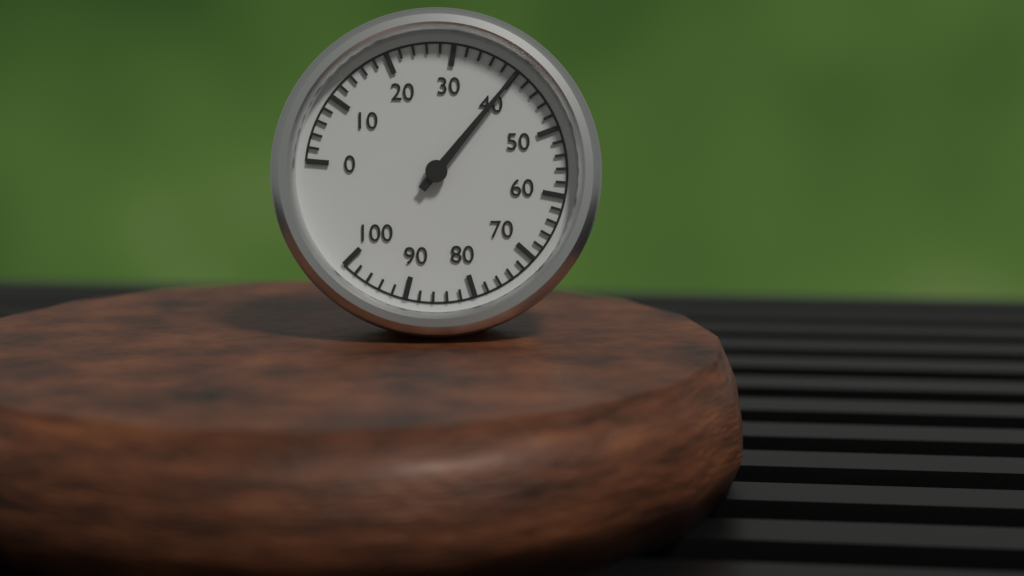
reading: 40 (no unit)
